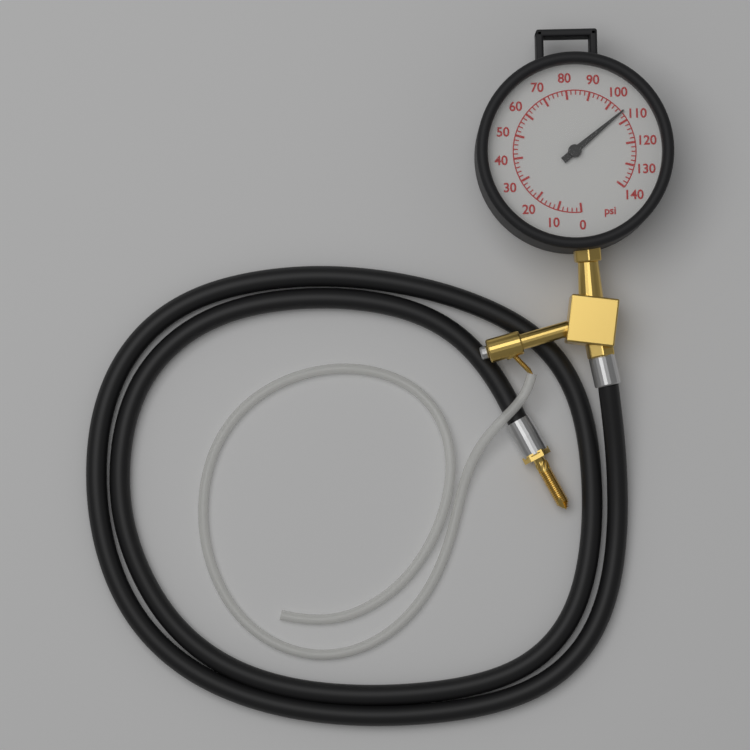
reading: 106 psi
